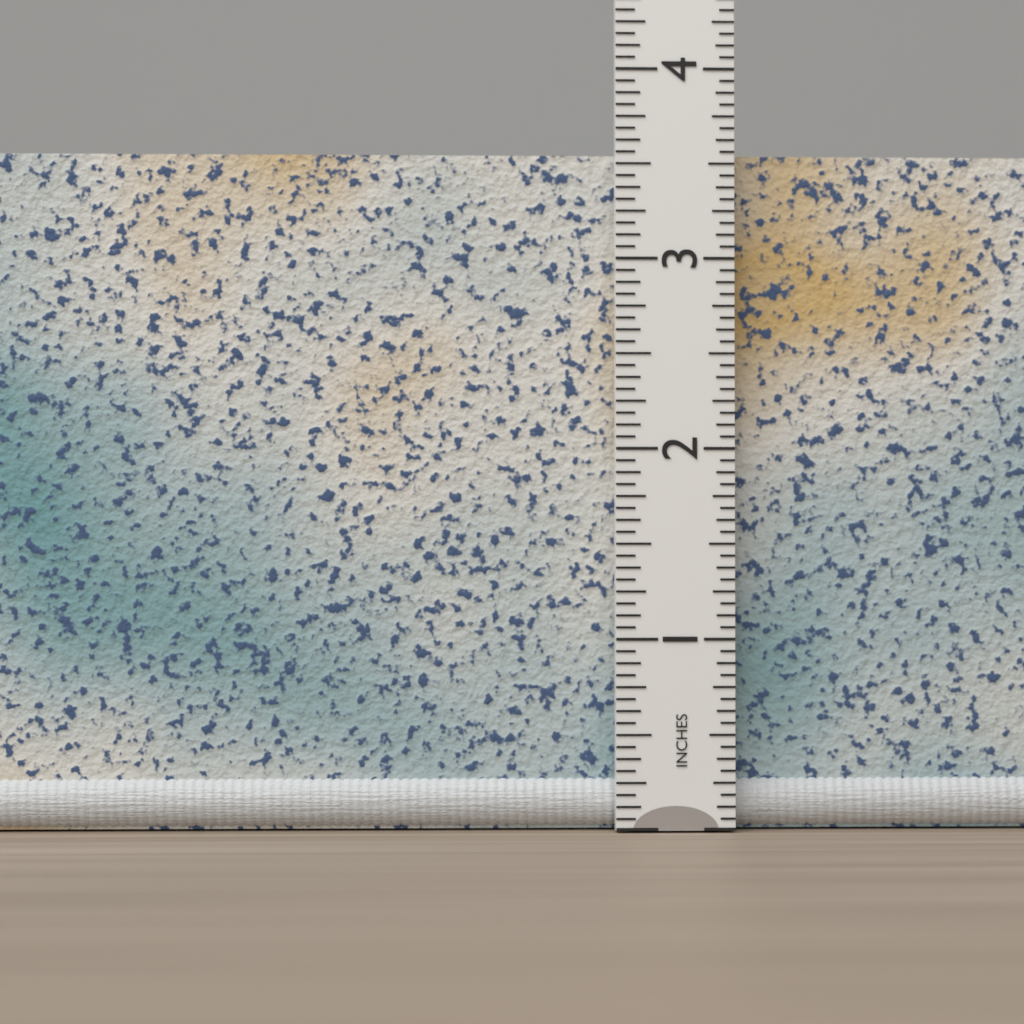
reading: 3.5625 in
